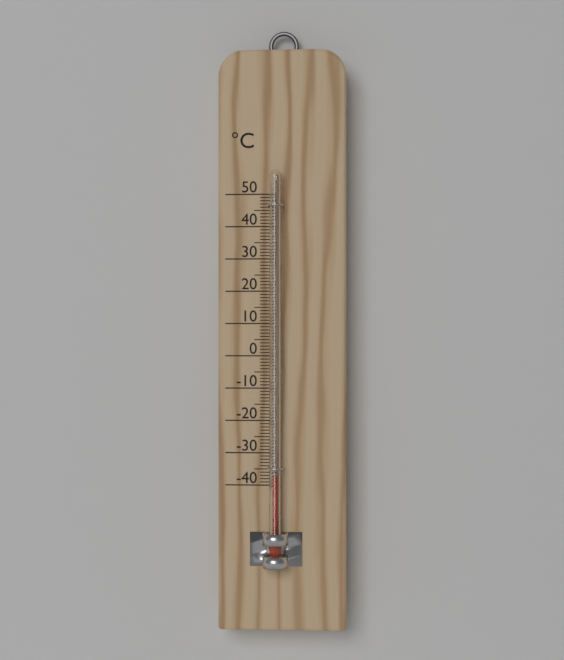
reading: -37 °C
